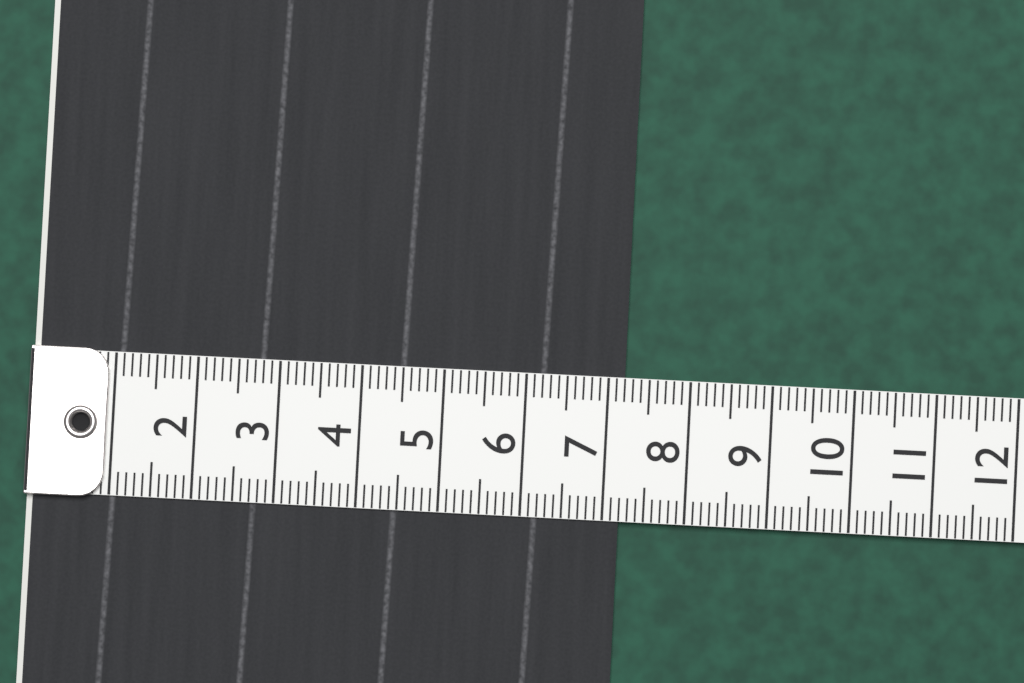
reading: 7.2 (no unit)
